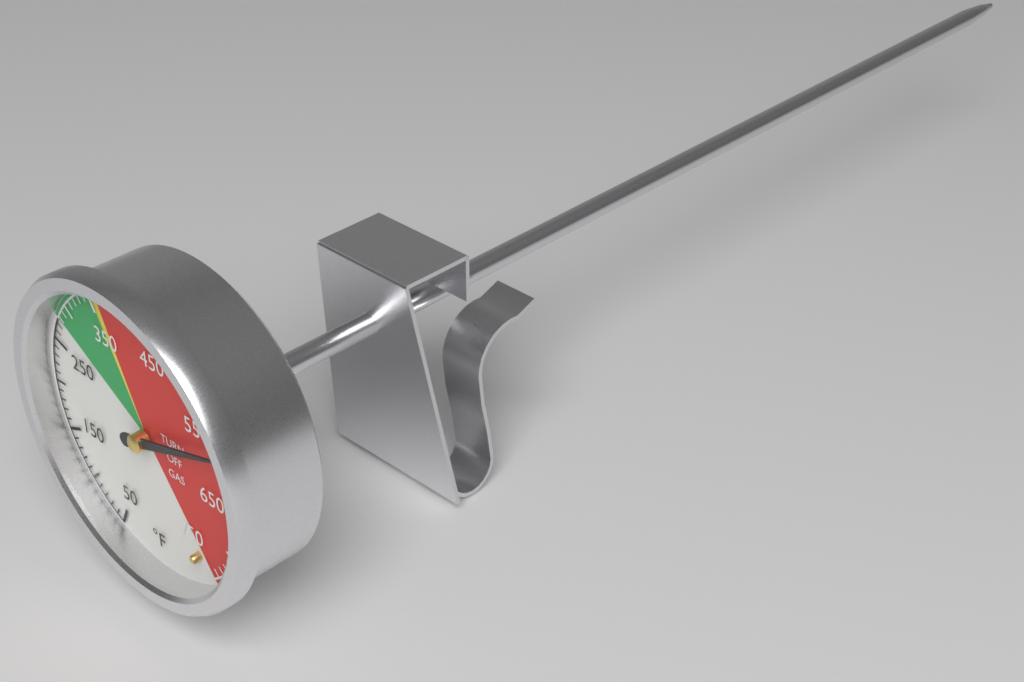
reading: 580 °F
